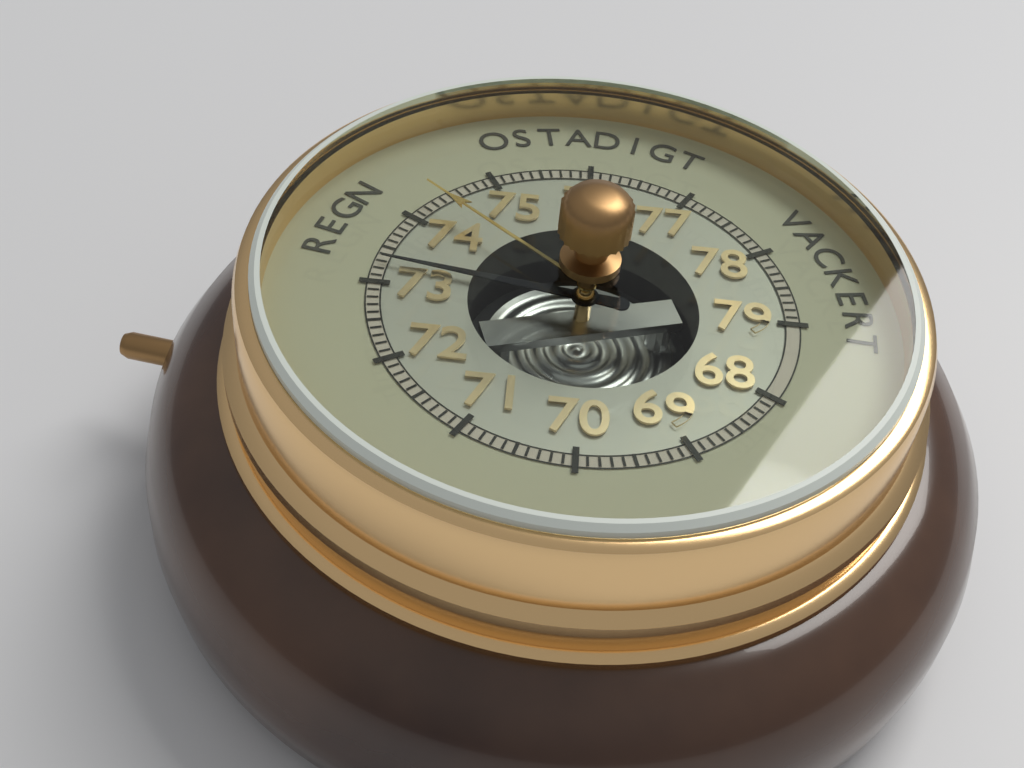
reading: 73.3 (no unit)
